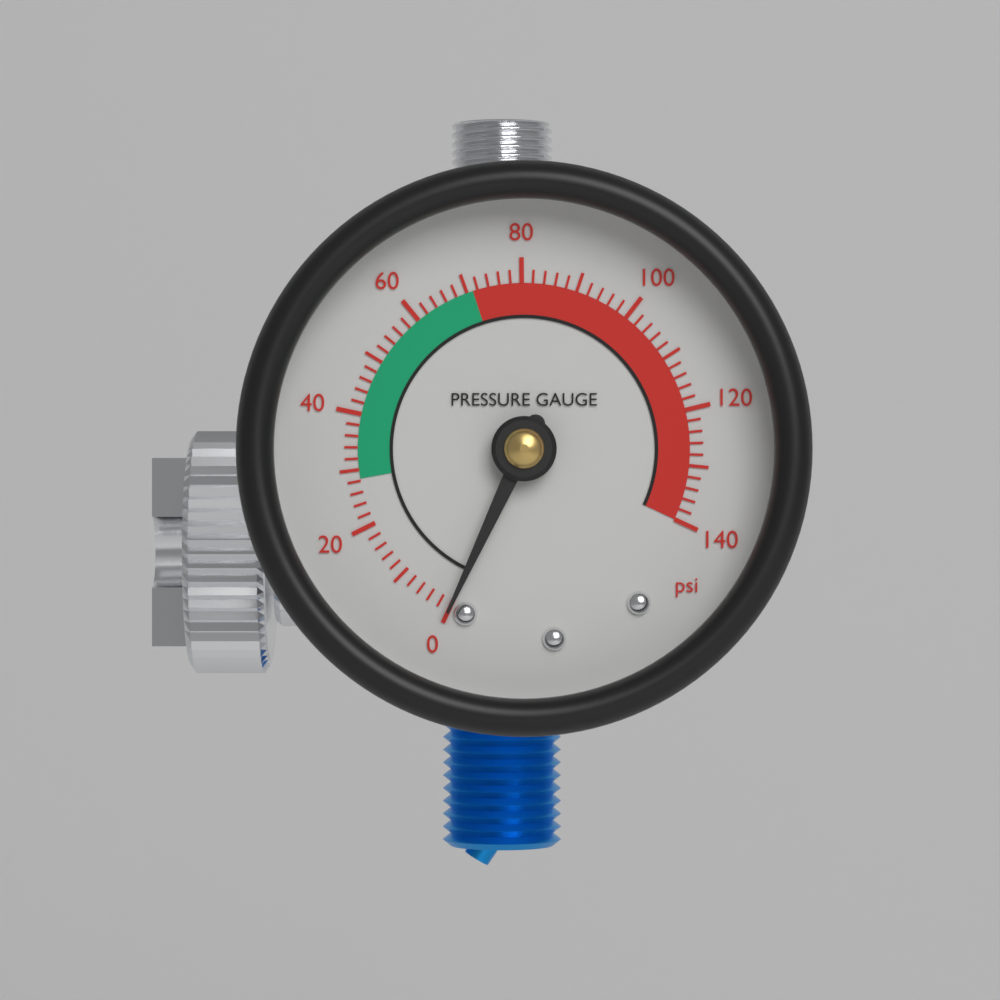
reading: 0 psi
